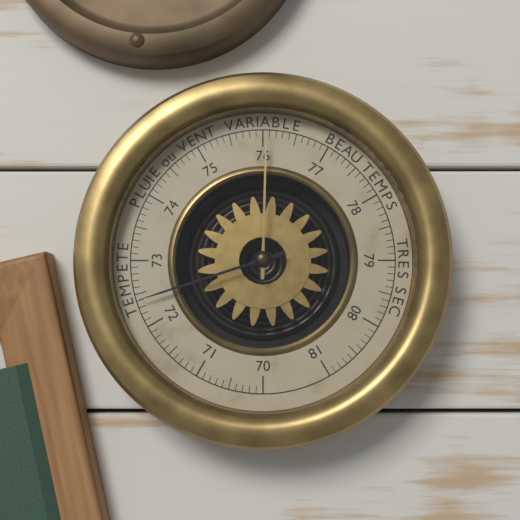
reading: 72.4 (no unit)
